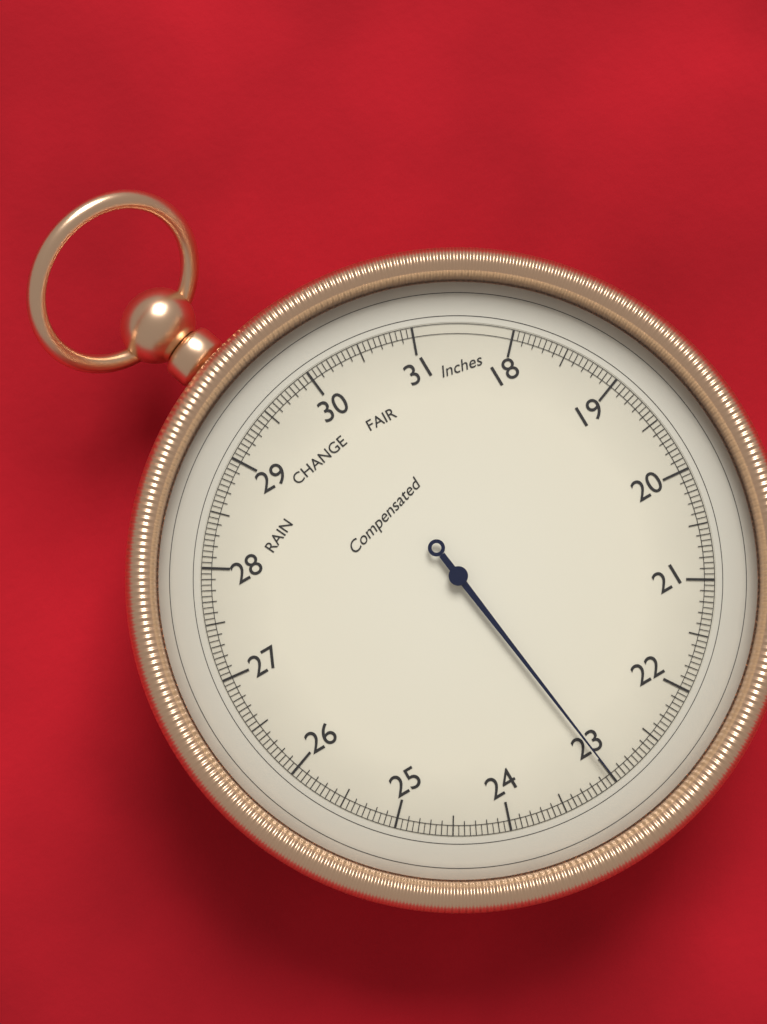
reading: 23.00 inHg
